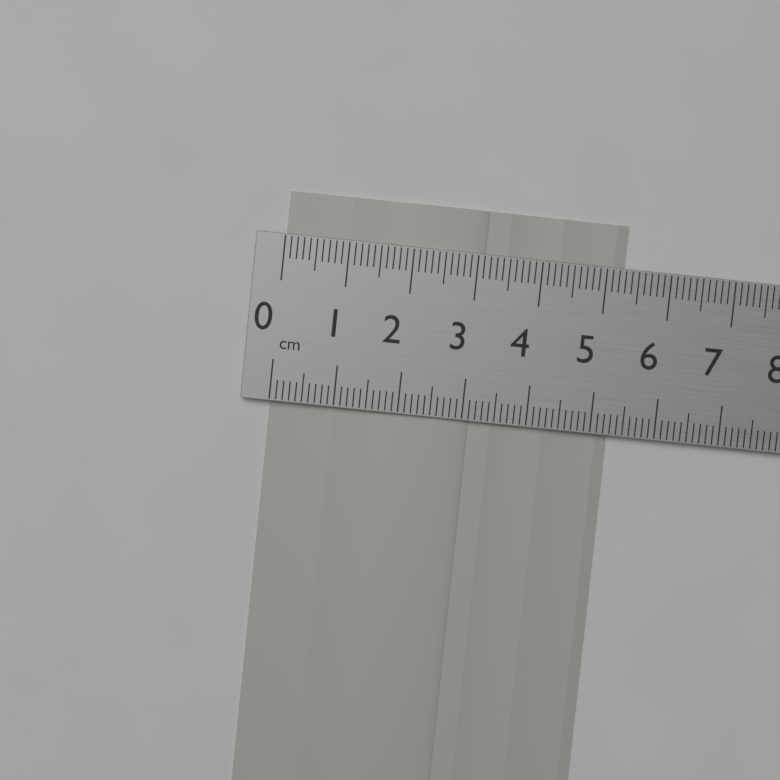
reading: 5.3 cm
